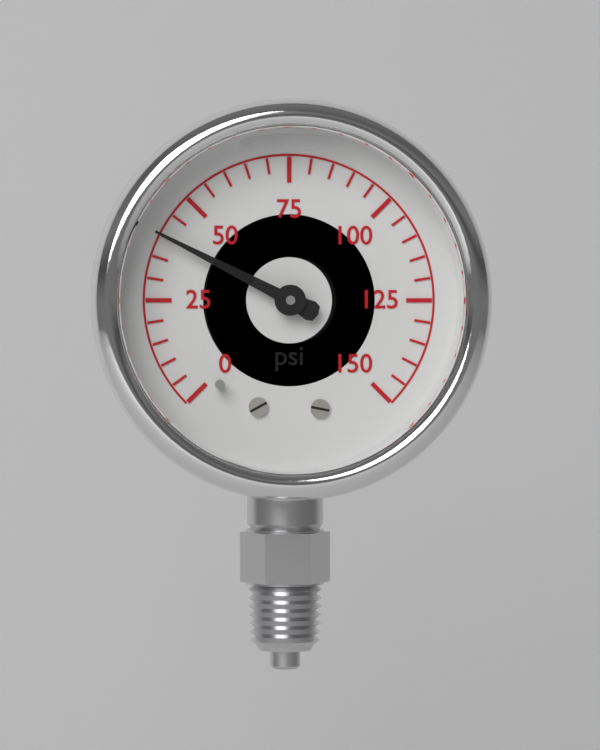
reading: 40 psi
